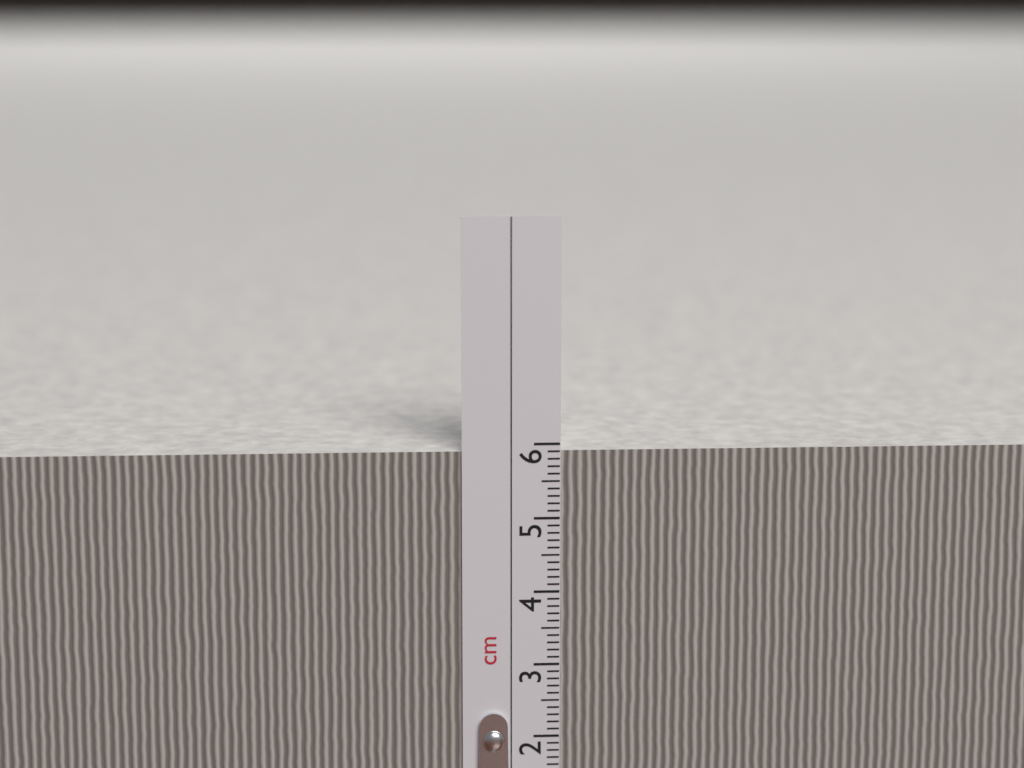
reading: 5.9 cm
